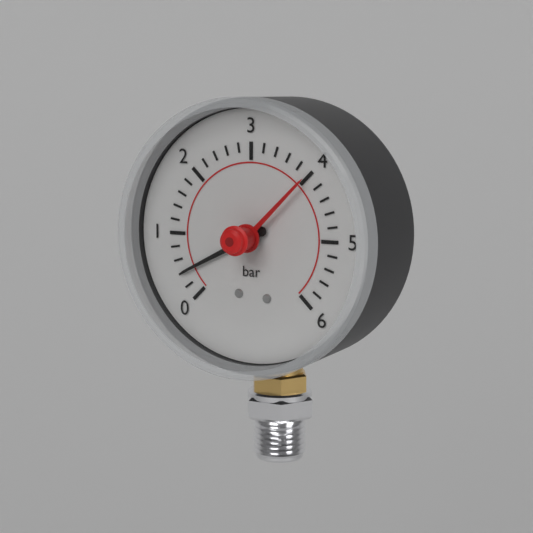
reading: 0.4 bar
